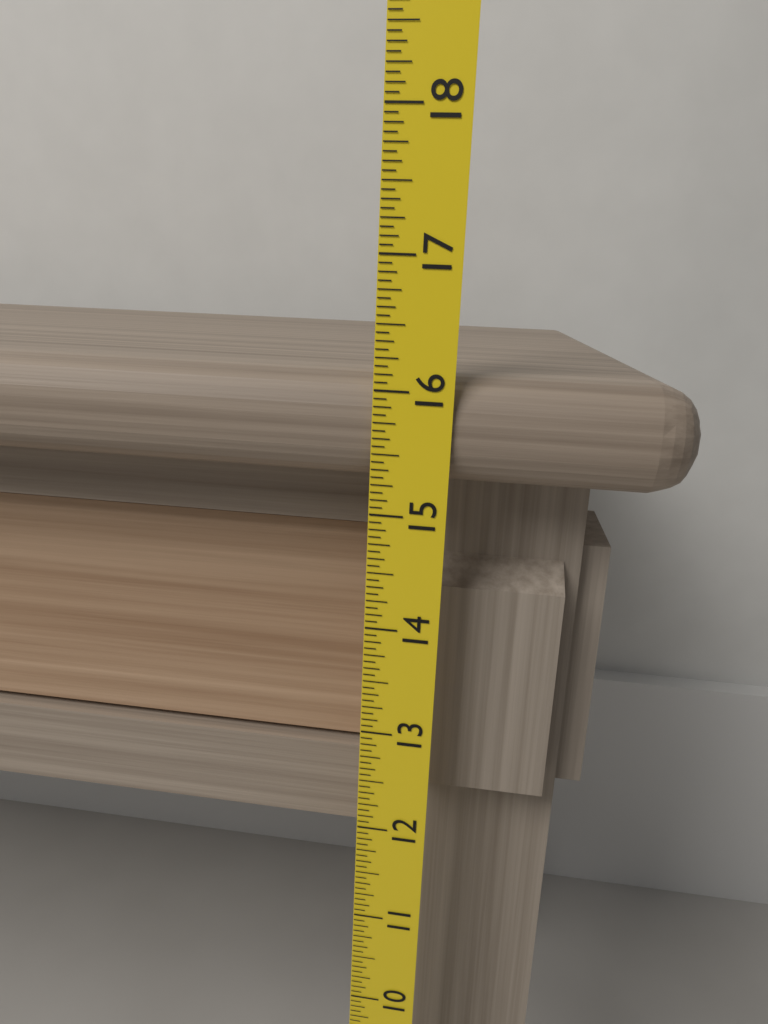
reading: 16.1250 (no unit)
